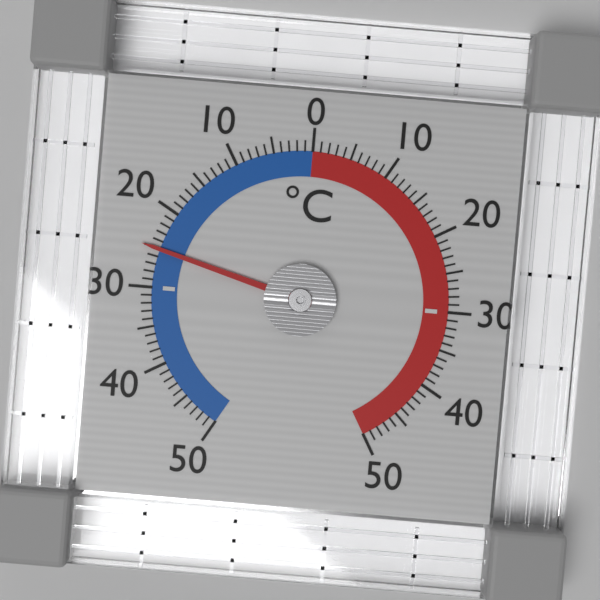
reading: -25 °C
